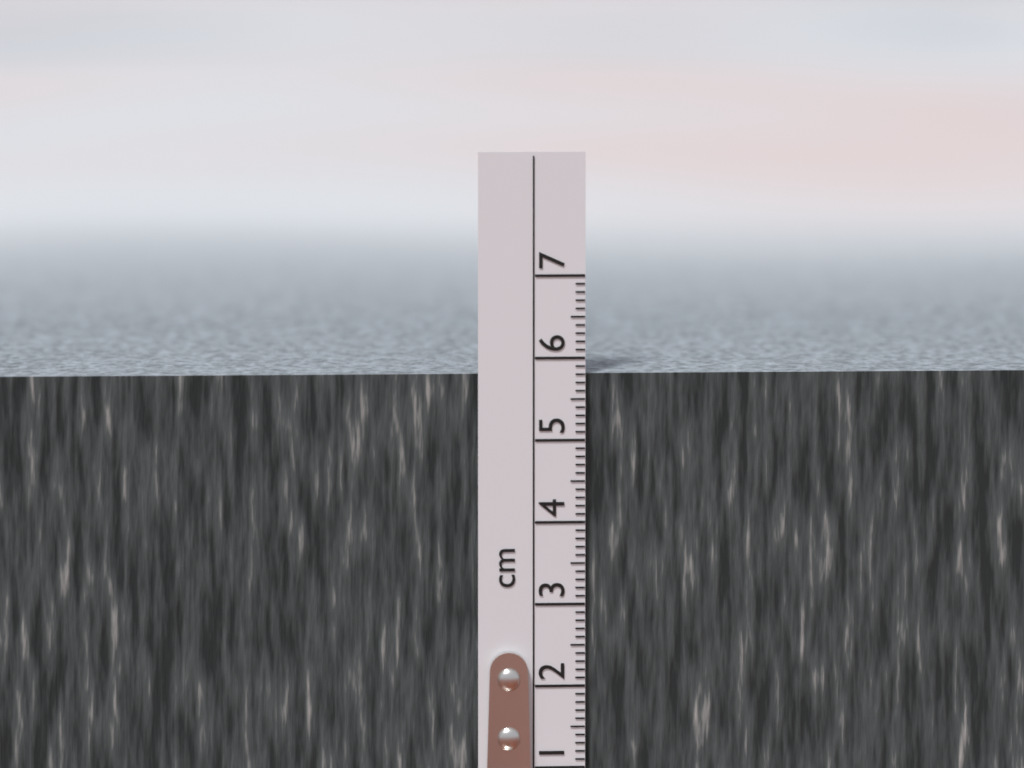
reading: 5.8 cm
